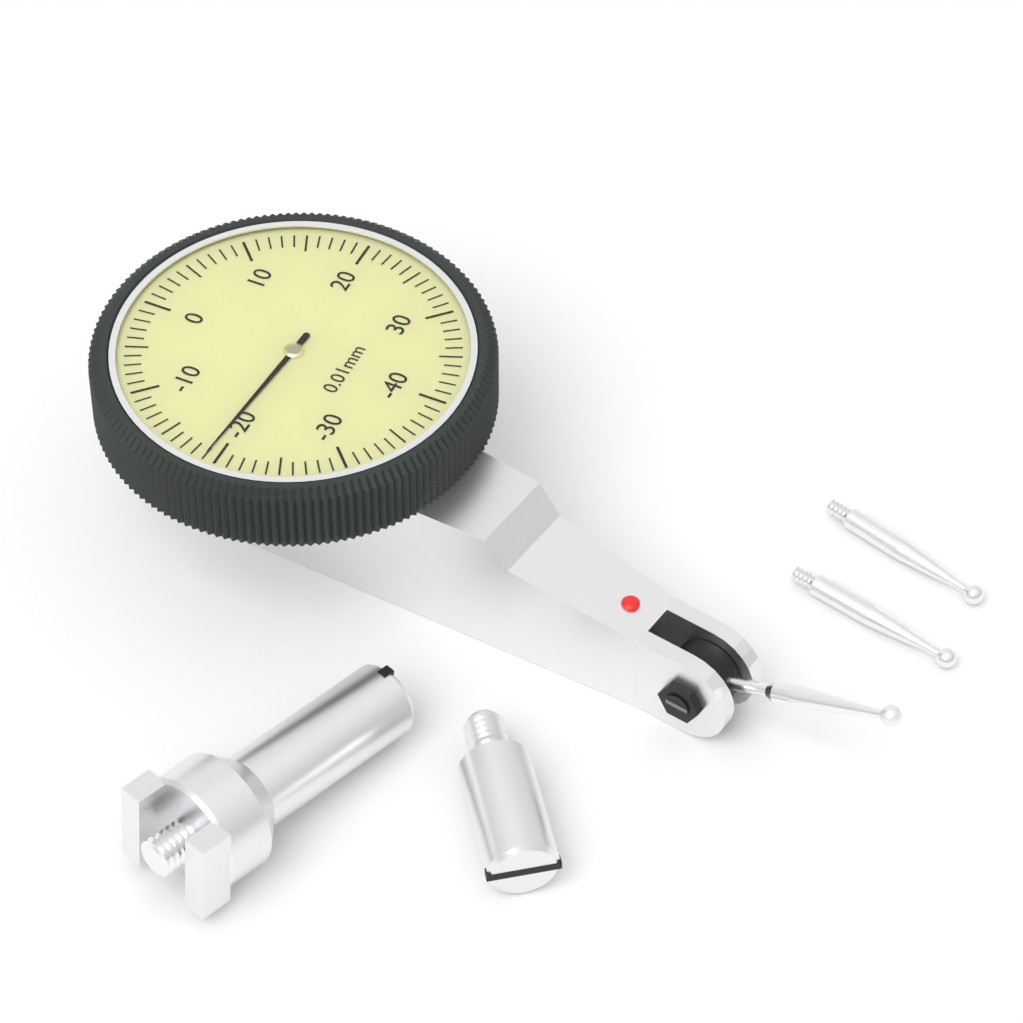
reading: -19 0.01mm
